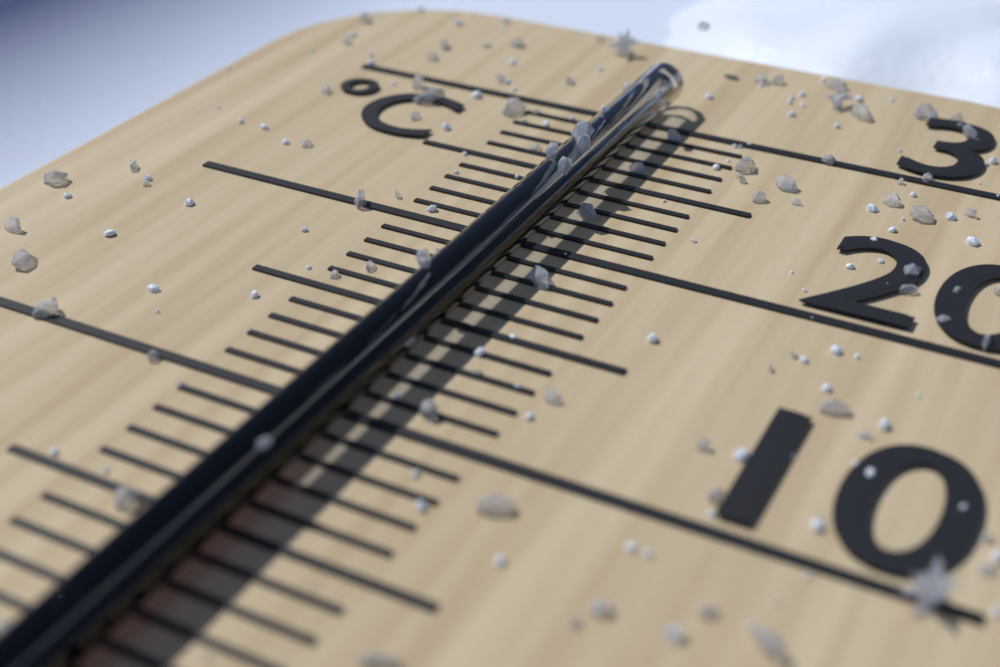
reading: 7 °C
